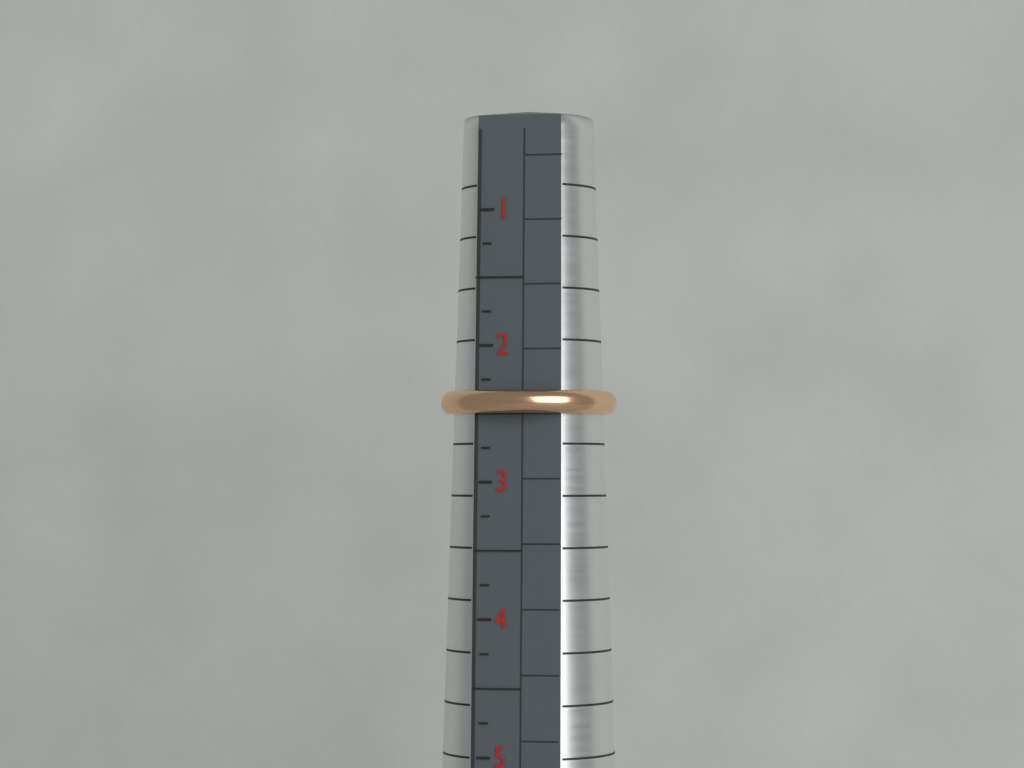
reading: 2.50 (no unit)
